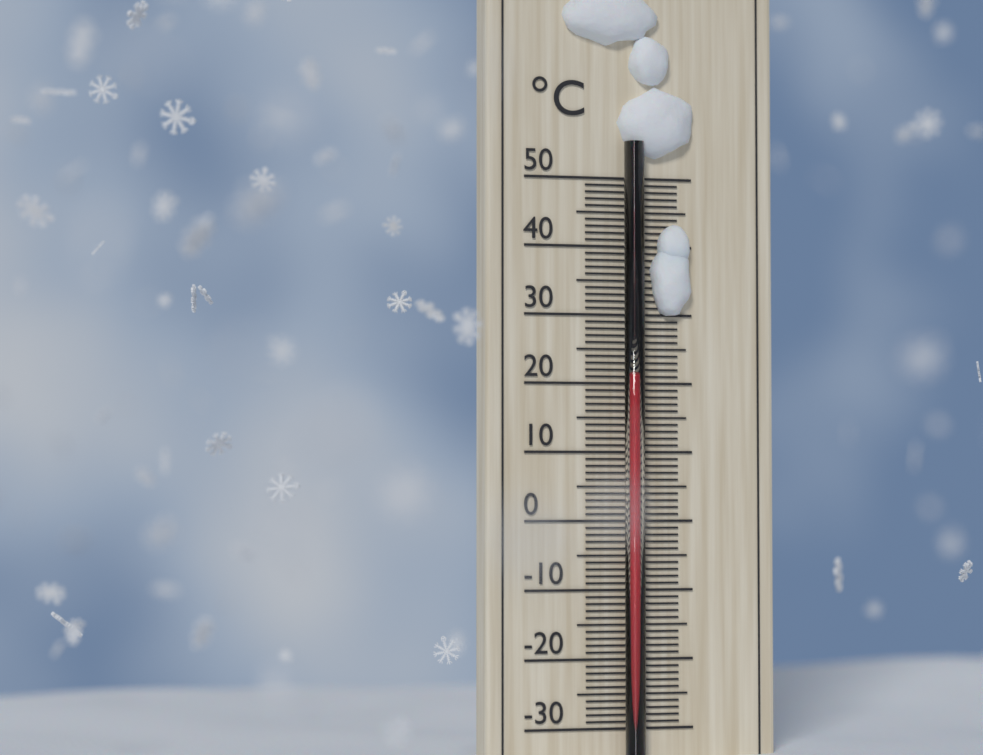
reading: 21 °C
